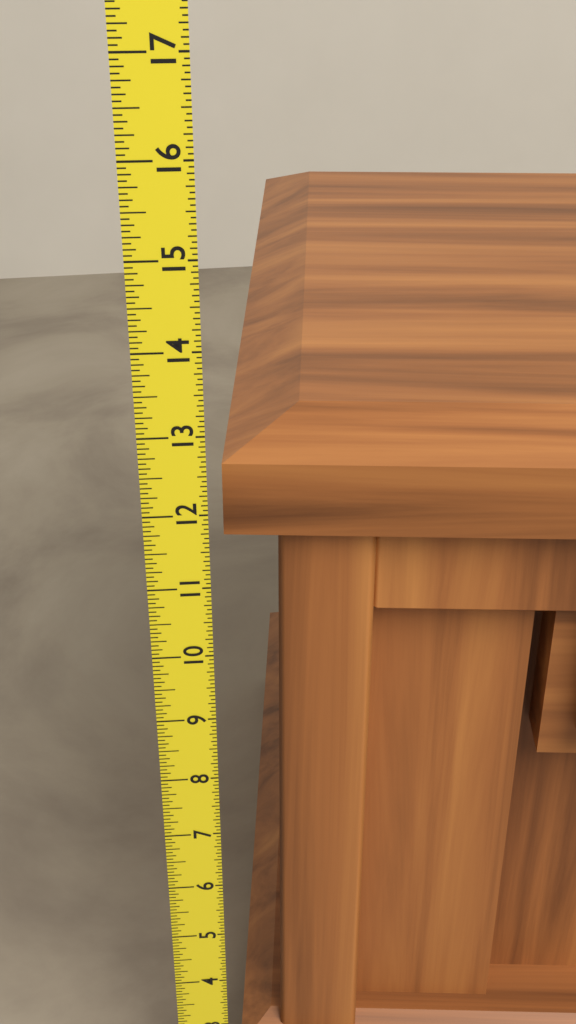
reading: 12.8750 (no unit)
